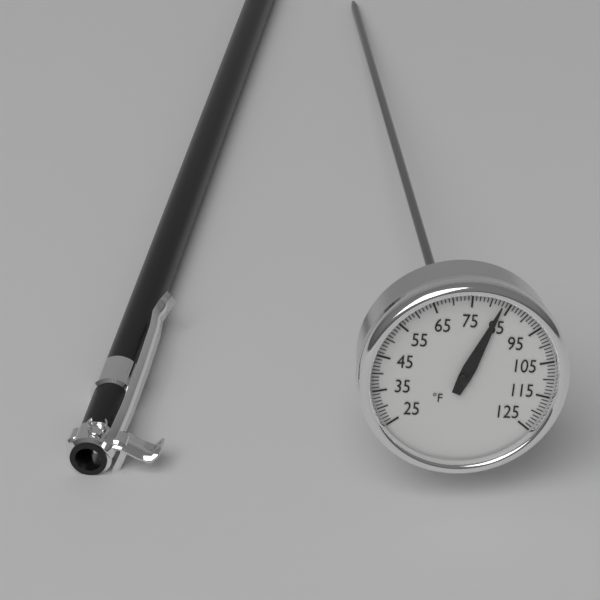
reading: 83 °F
